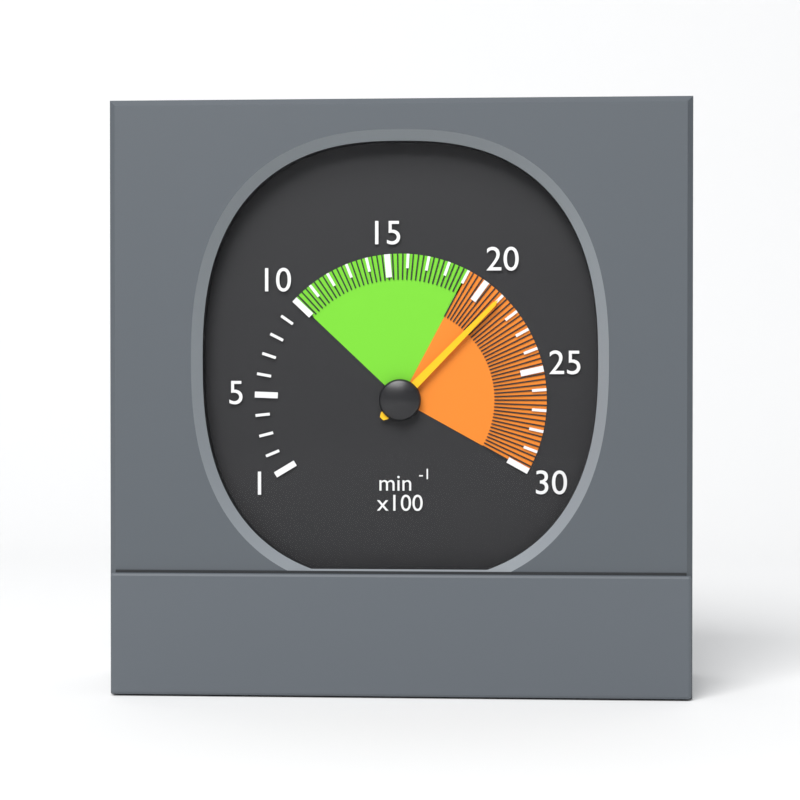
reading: 2100 min⁻¹
